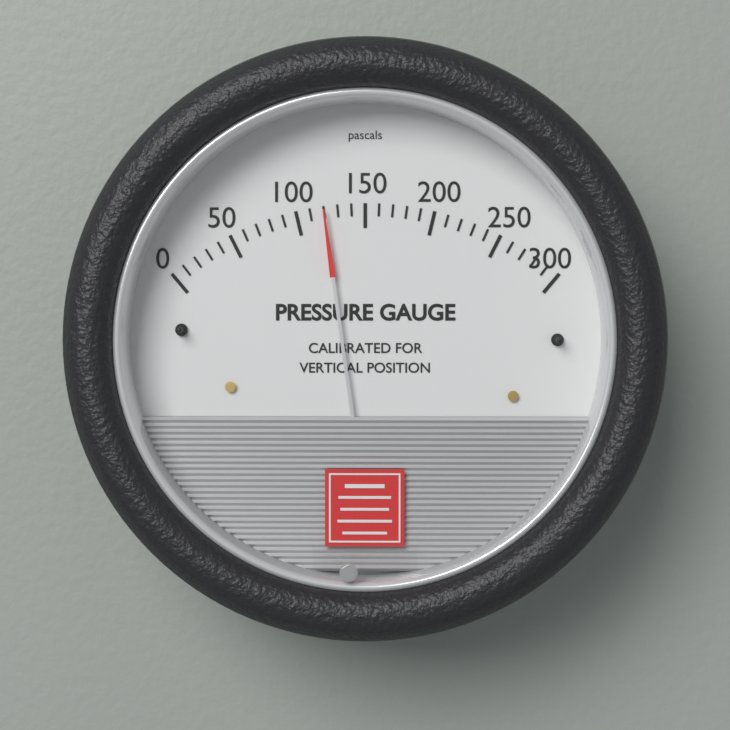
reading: 120 Pa
